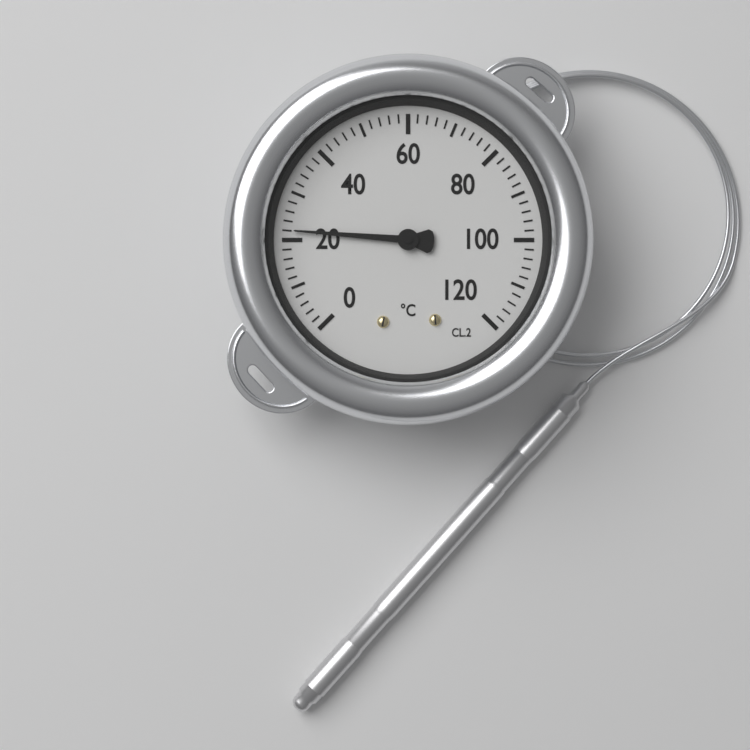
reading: 22 °C
